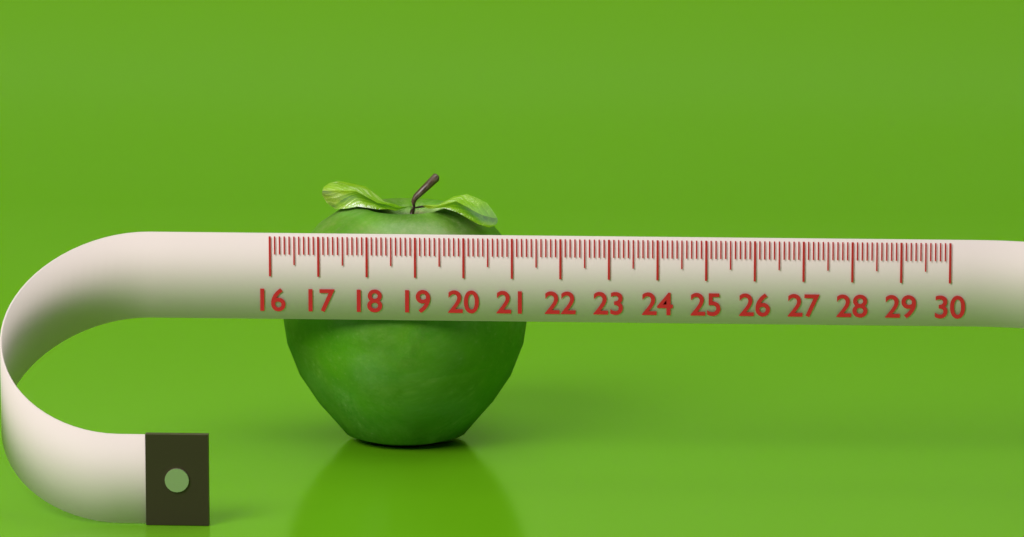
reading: 21.2 (no unit)
